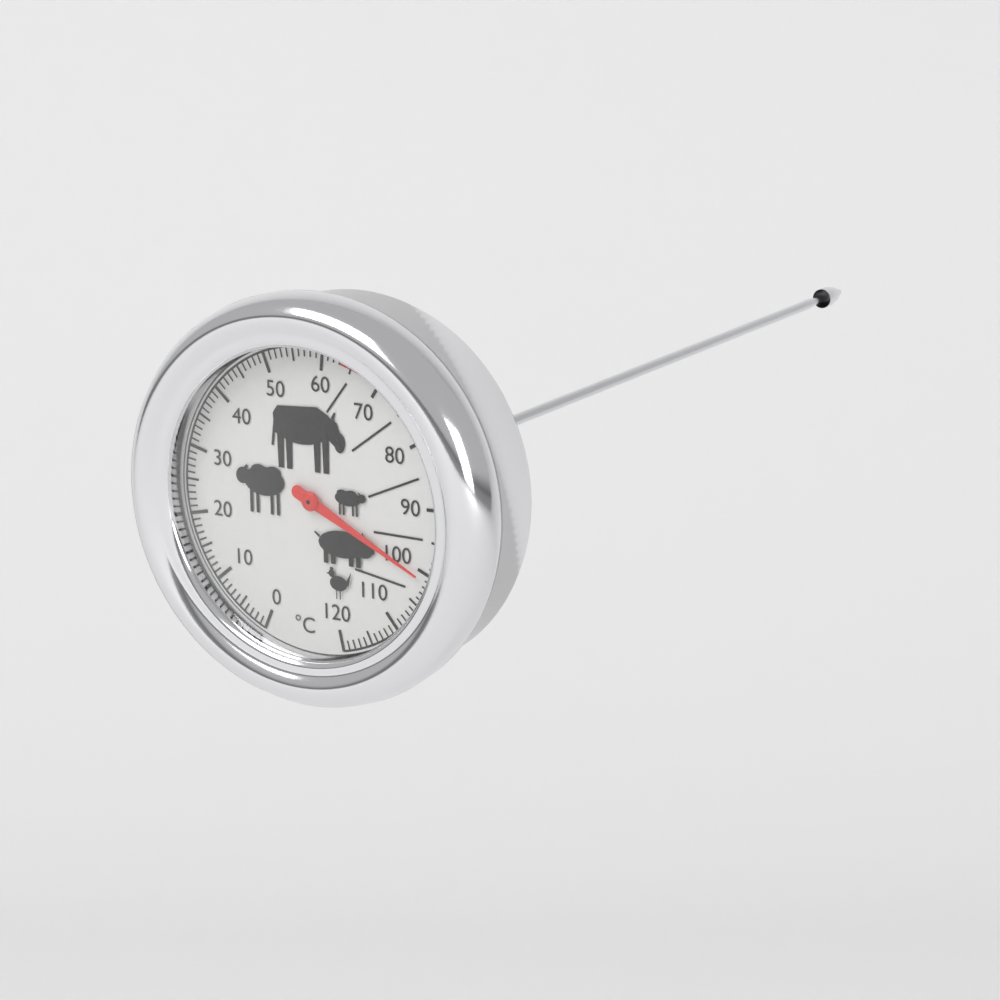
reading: 101 °C
